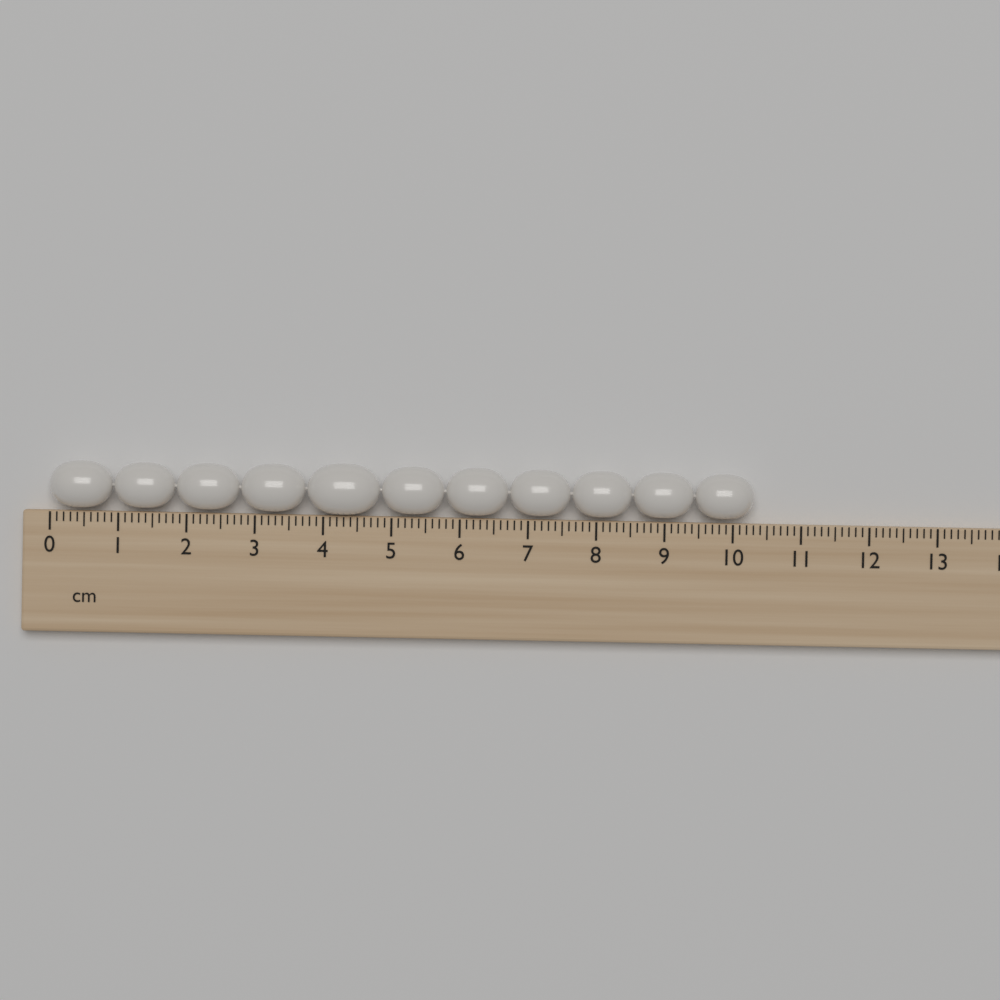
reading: 10.3 cm
